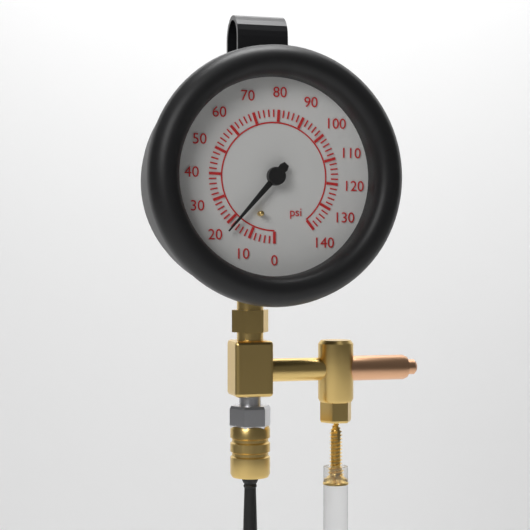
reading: 18 psi
